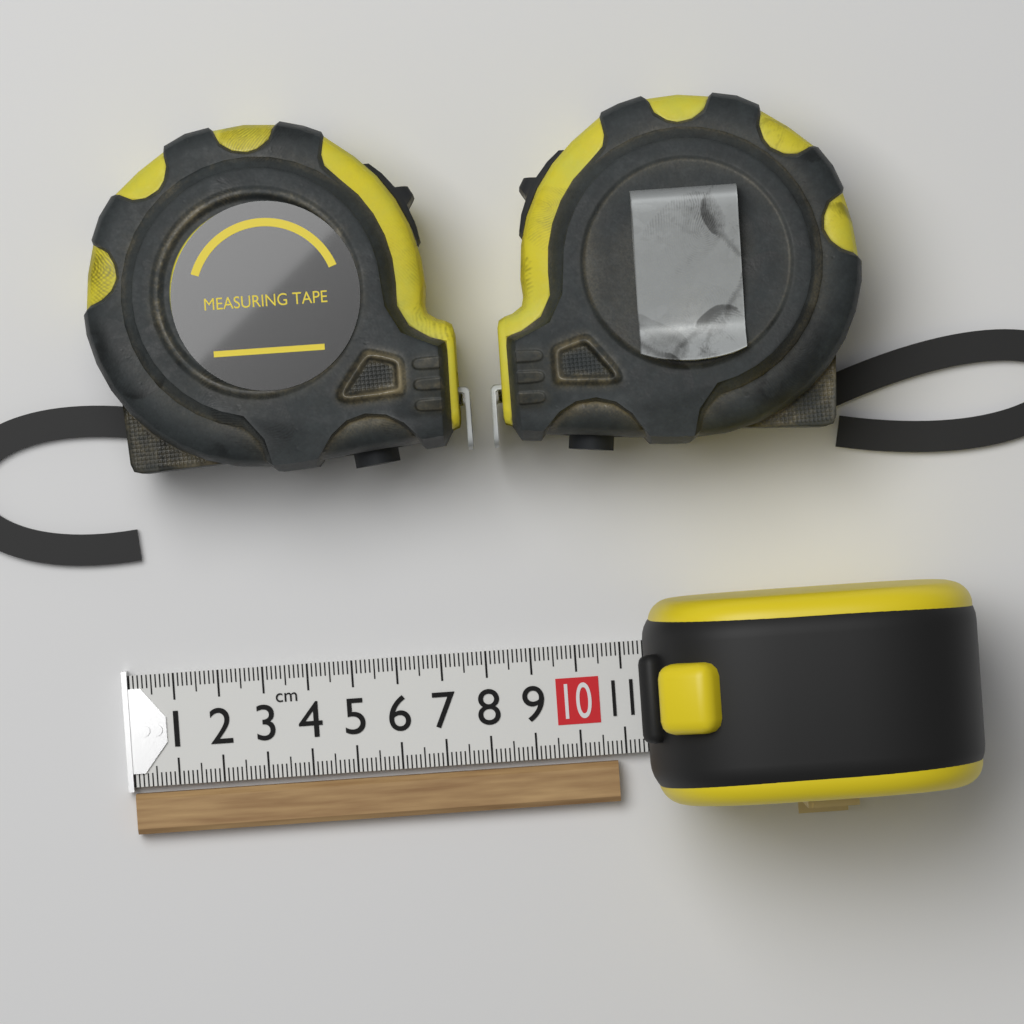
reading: 10.8 cm
